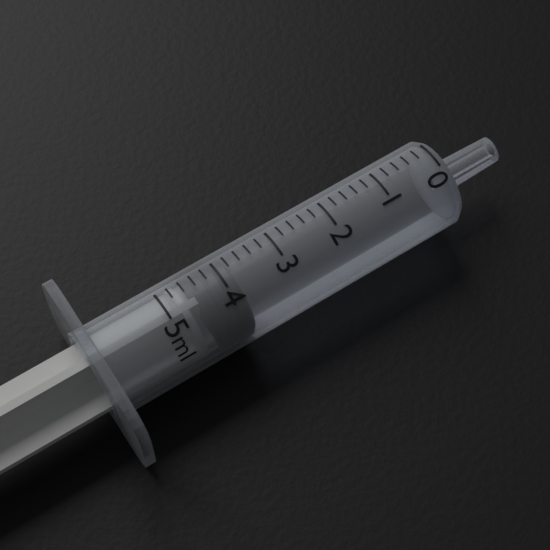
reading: 3.8 ml
